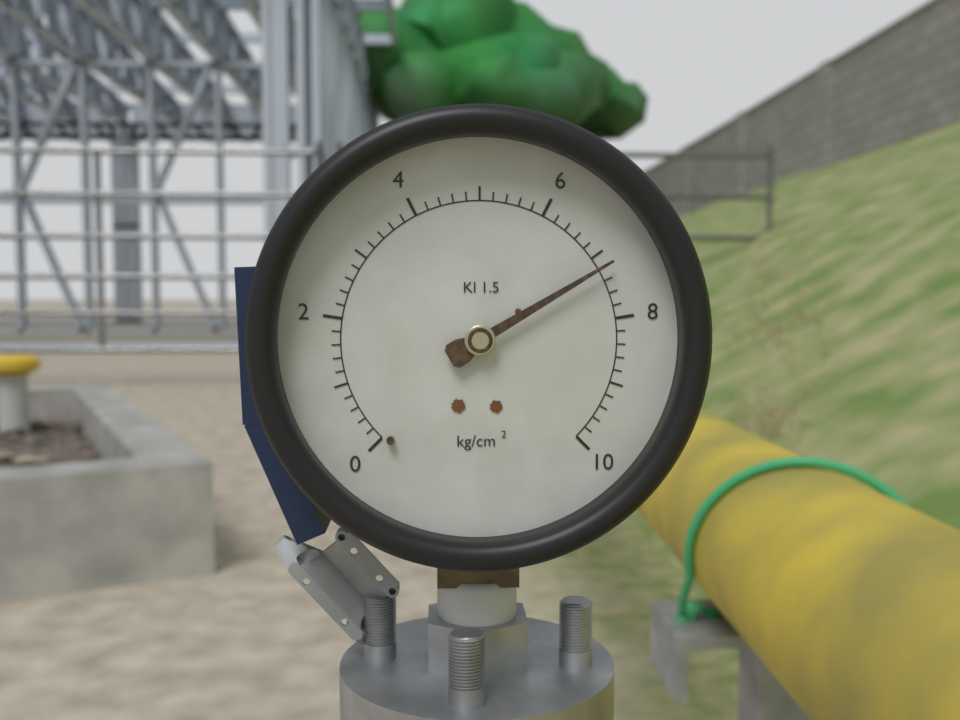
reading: 7.2 kg/cm²
